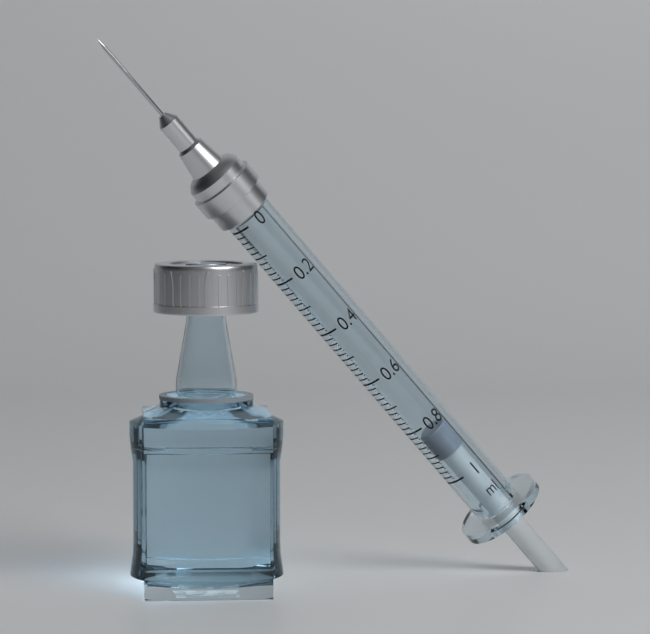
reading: 0.84 ml
